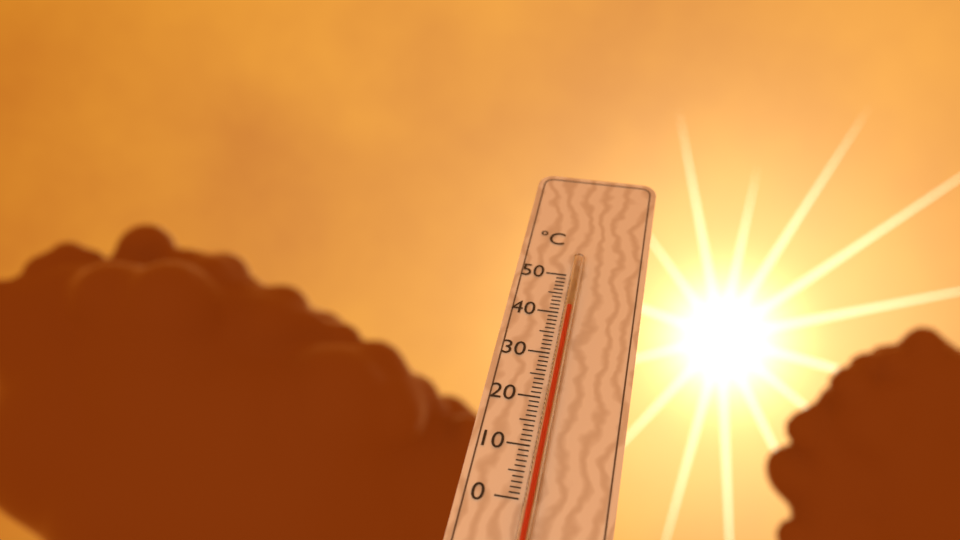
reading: 41 °C
